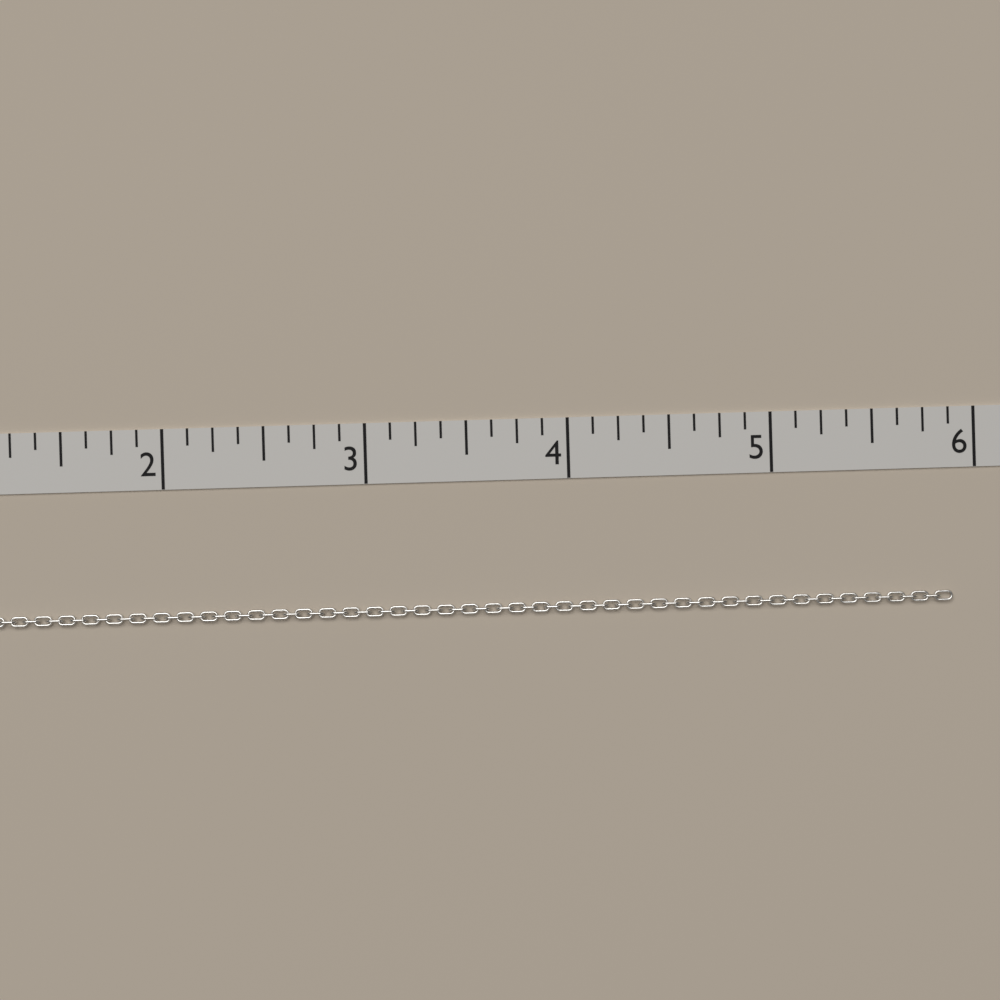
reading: 5.875 in
